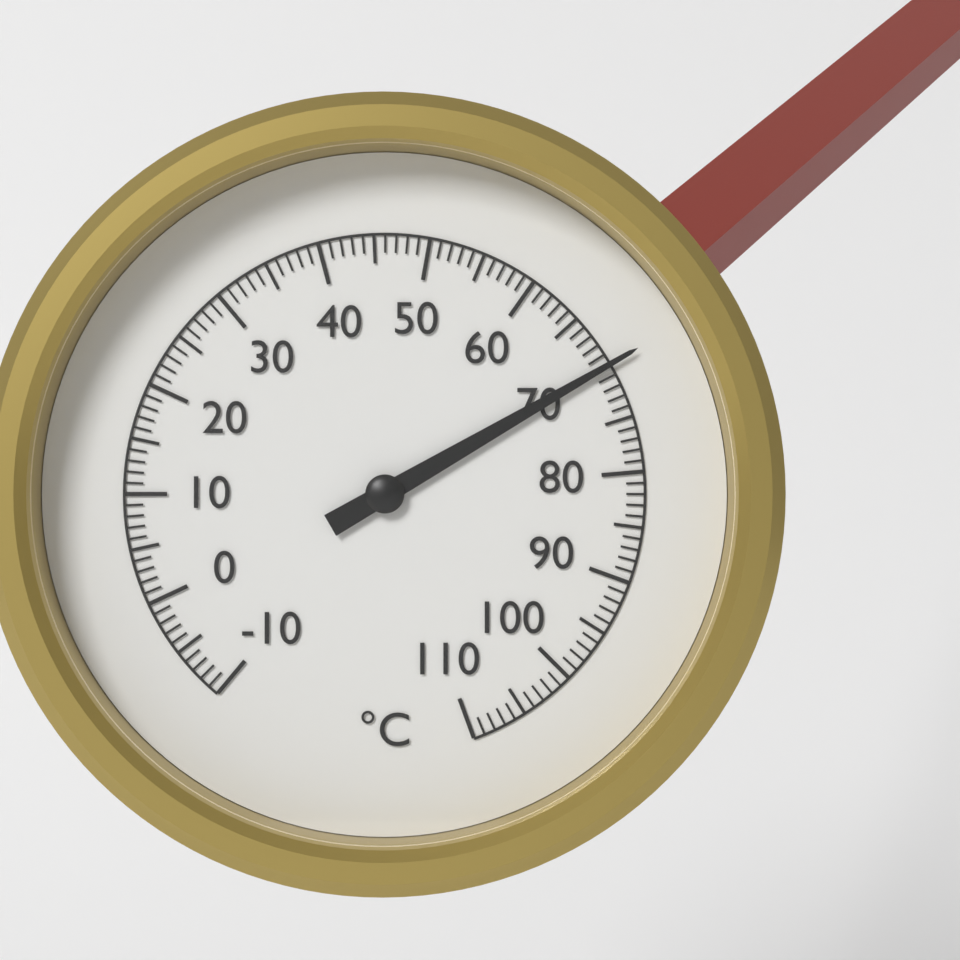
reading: 70 °C
